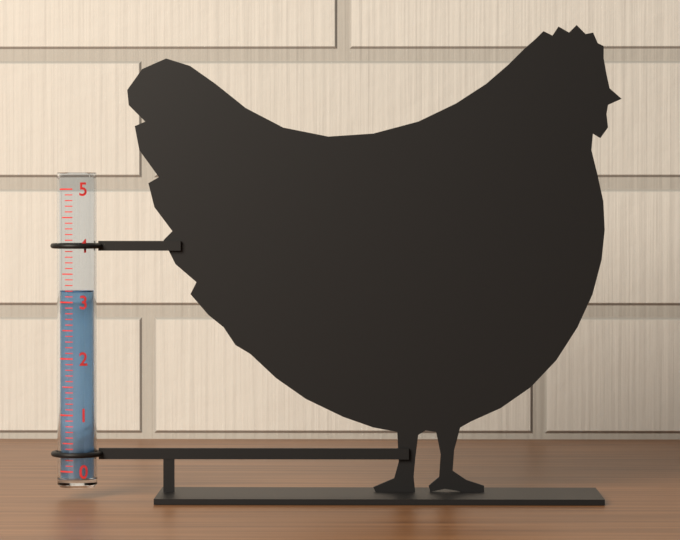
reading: 3.2 (no unit)
